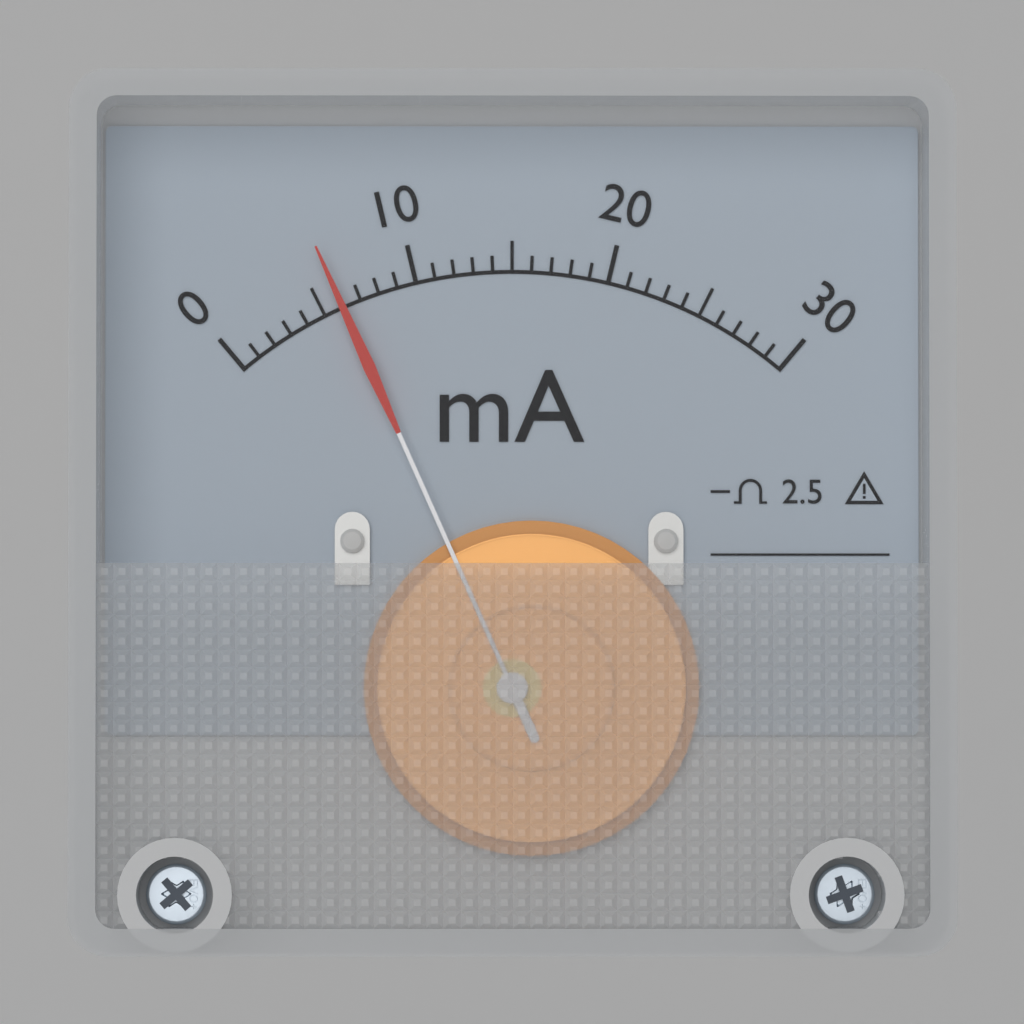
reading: 6 mA
